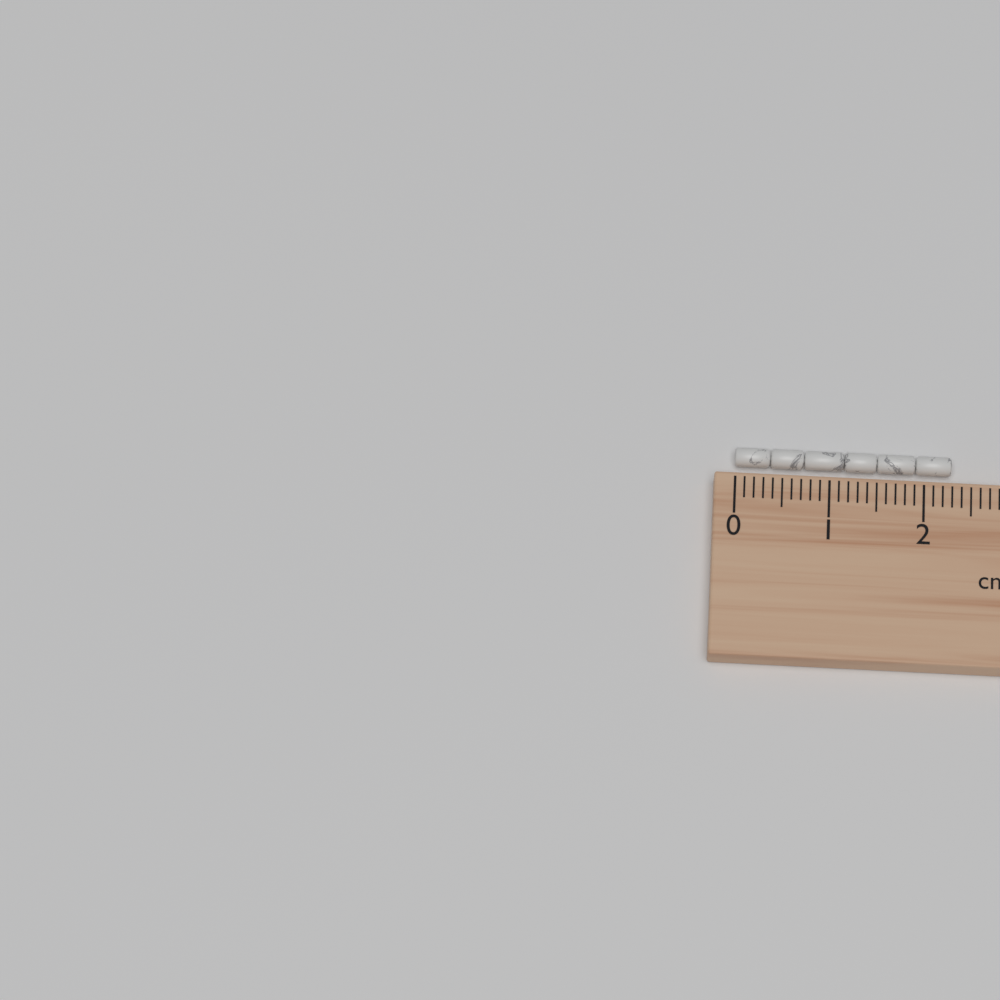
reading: 2.3 cm
